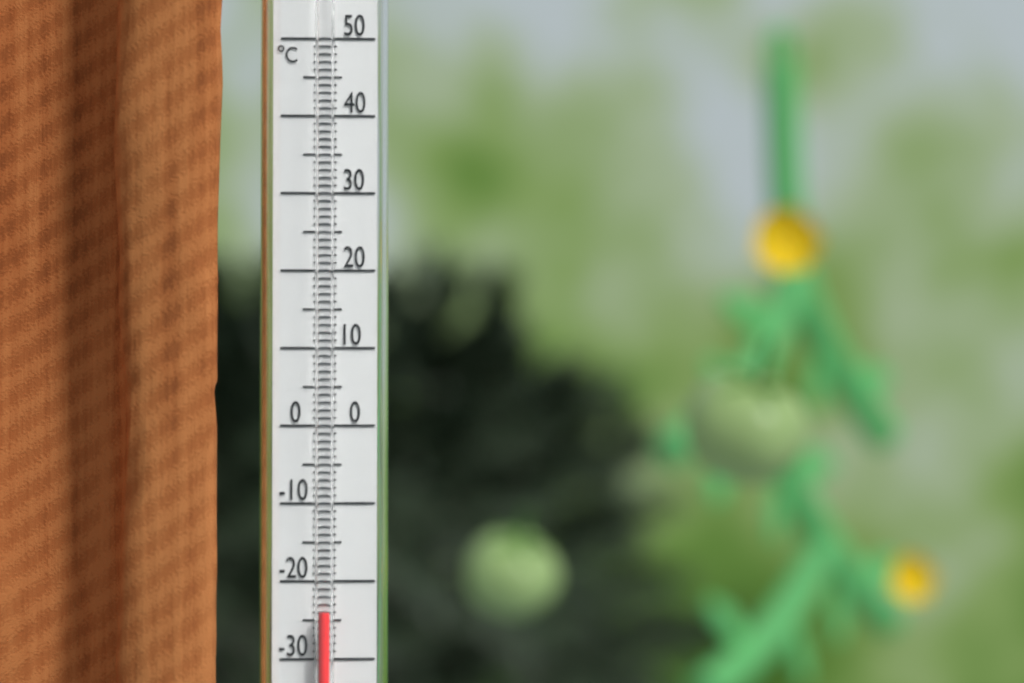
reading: -24 °C
